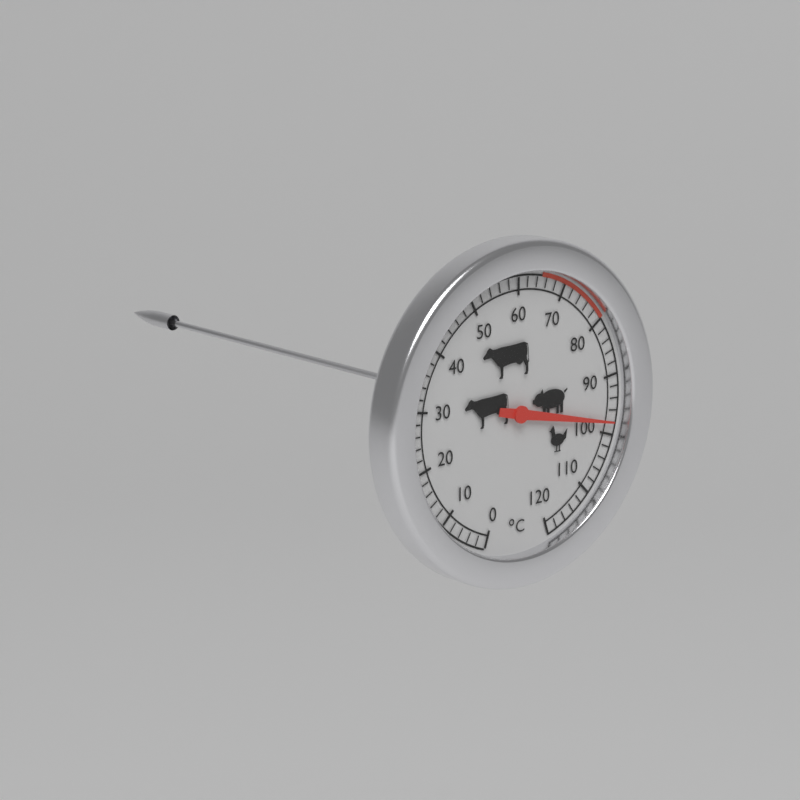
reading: 98 °C
